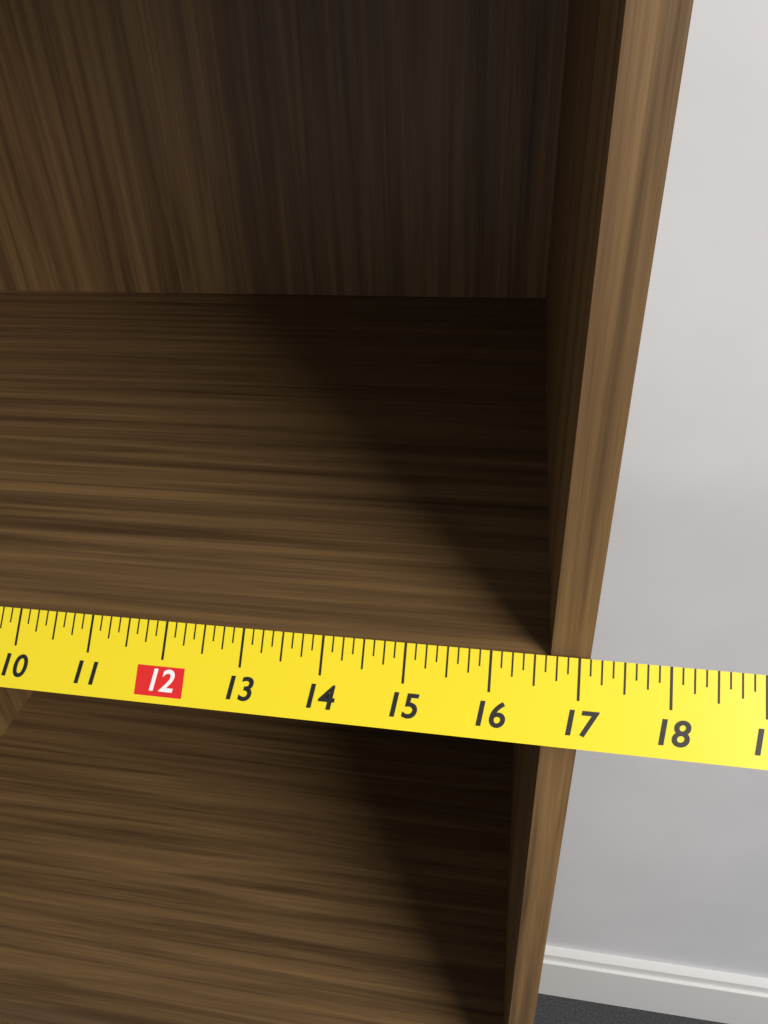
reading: 17.125 in
